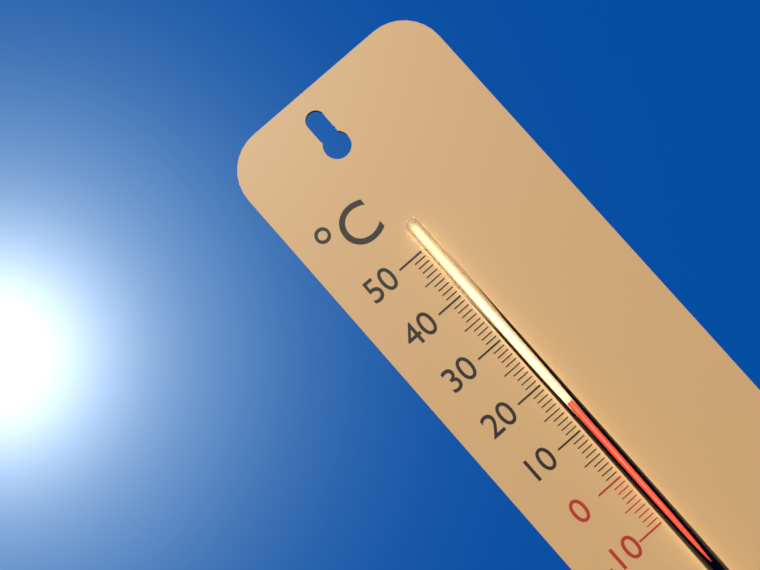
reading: 15 °C
